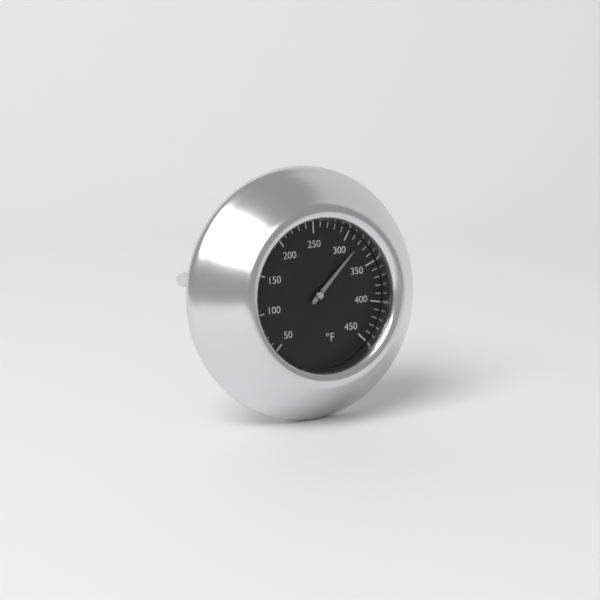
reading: 320 °F
